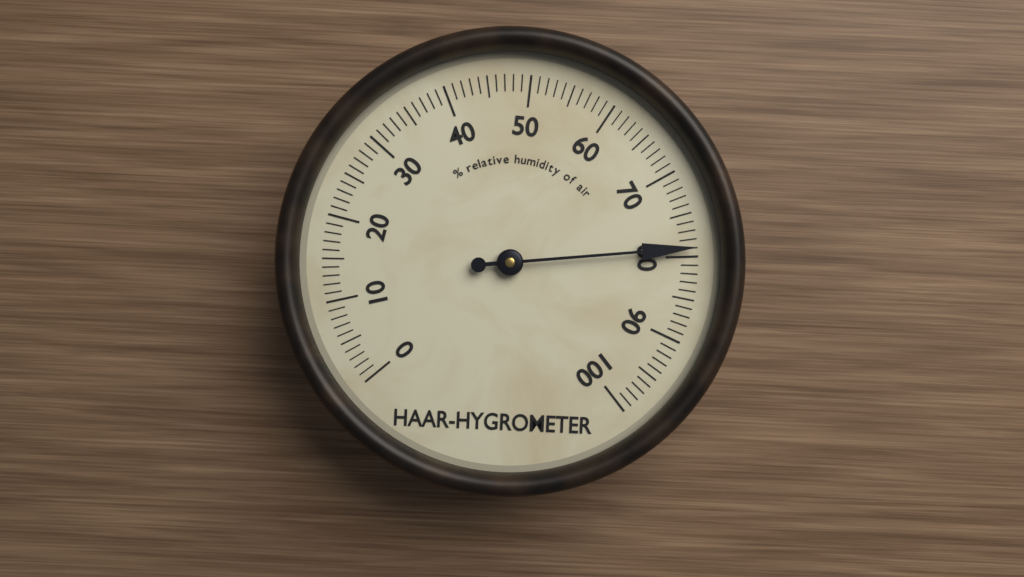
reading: 79 %
